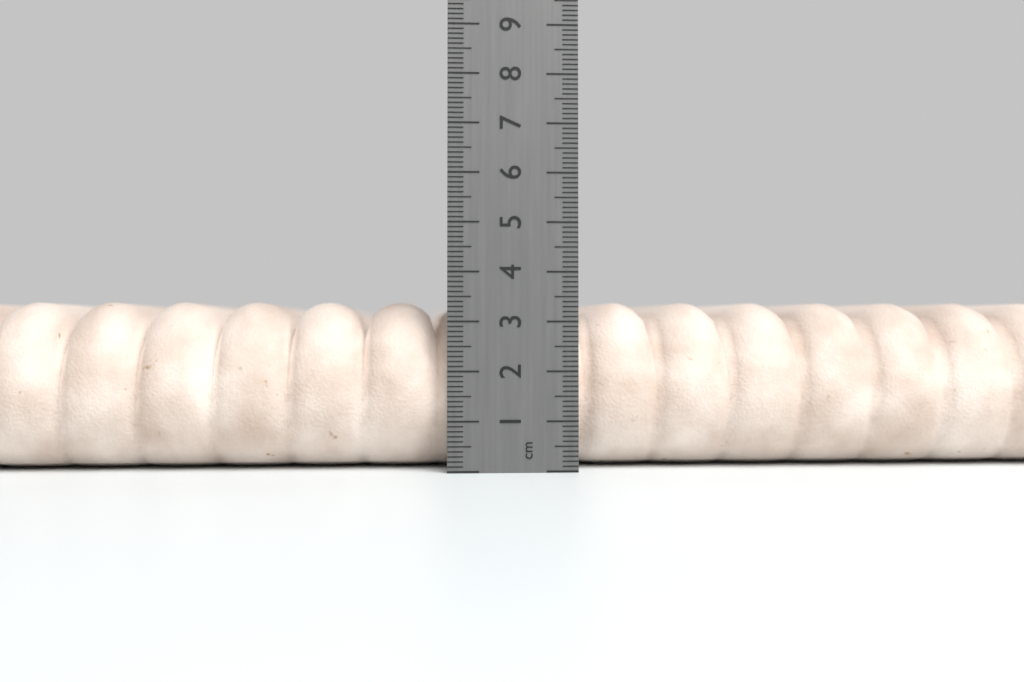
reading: 3.4 cm
